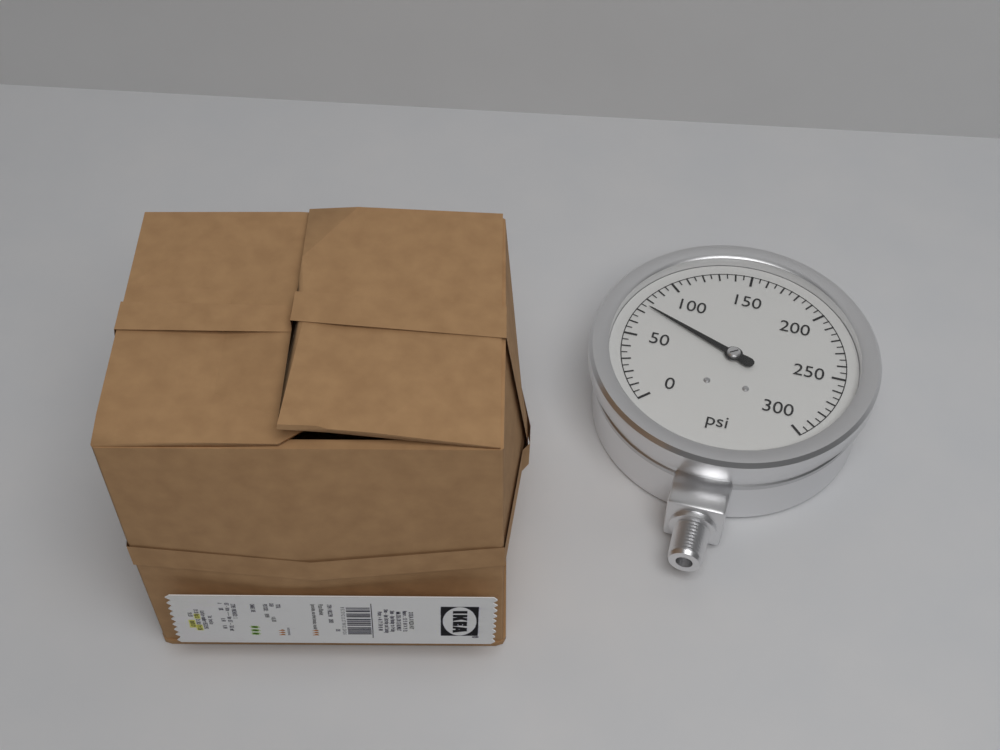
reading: 75 psi
